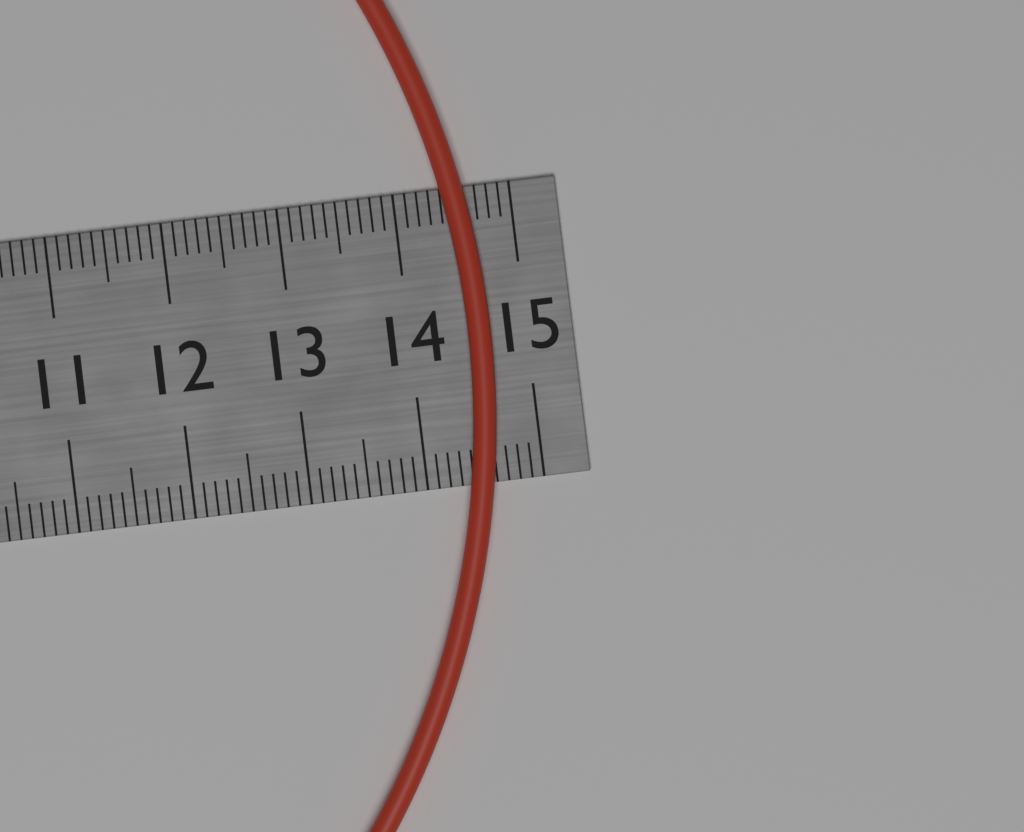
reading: 14.7 cm
